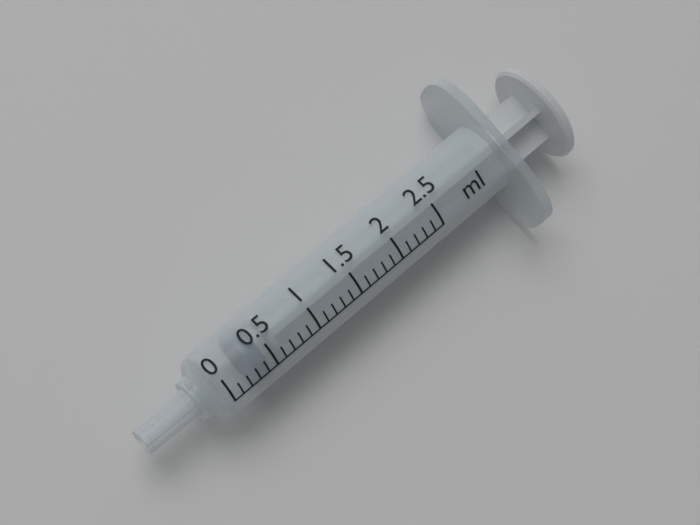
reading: 0.3 ml
